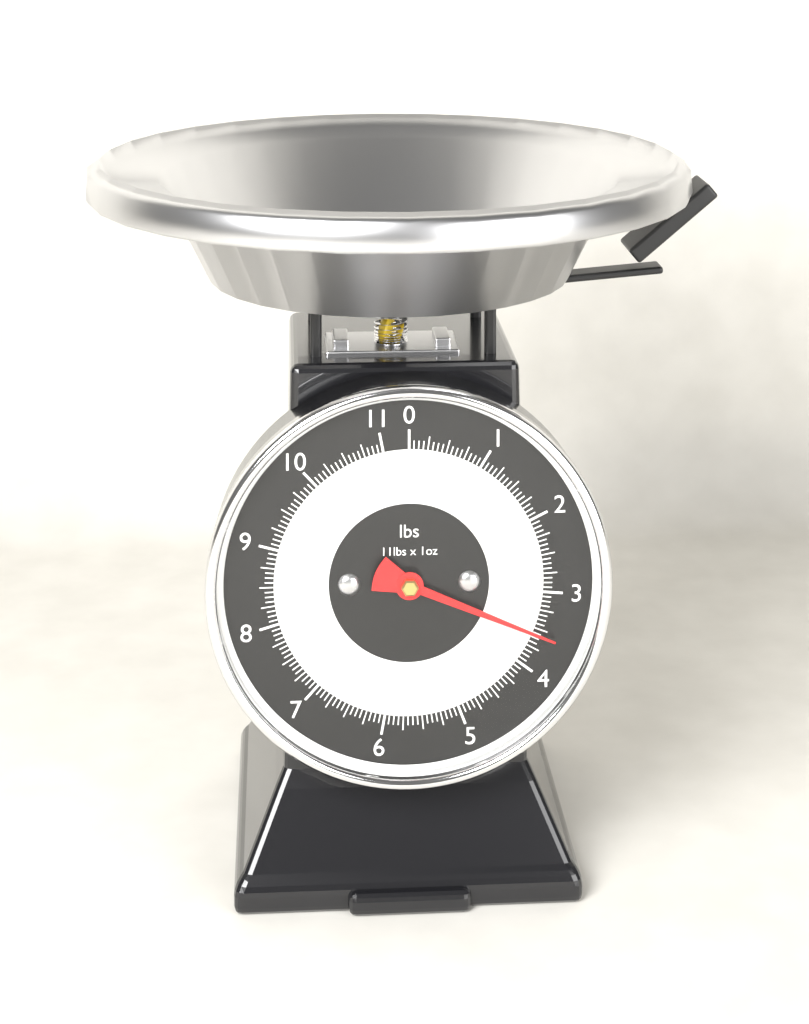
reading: 3.5625 lbs
